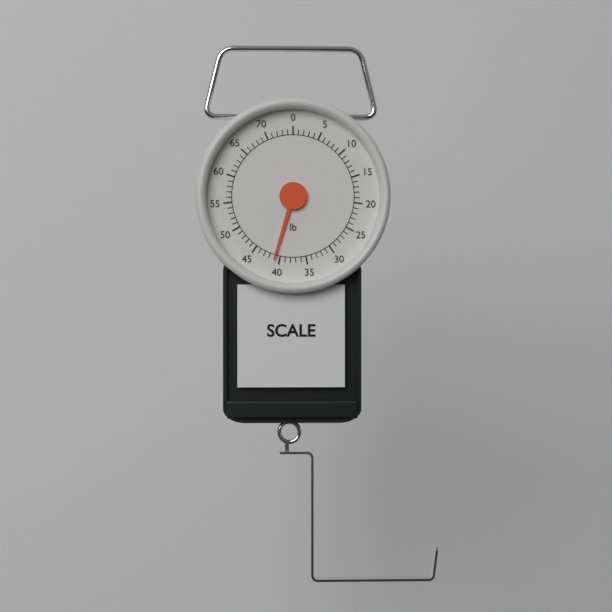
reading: 41 lb
